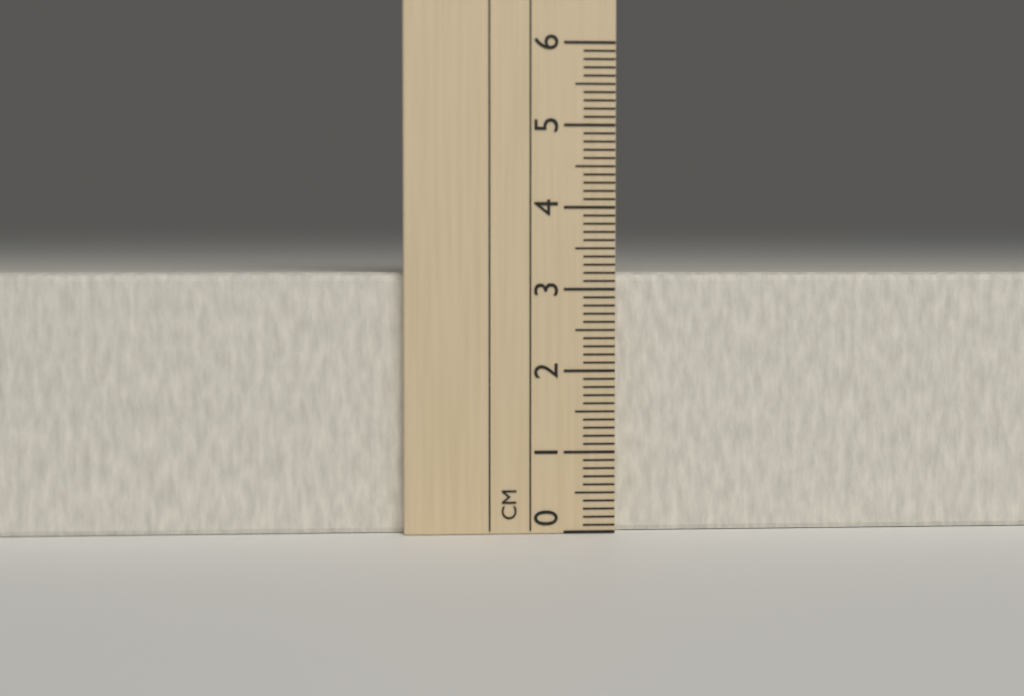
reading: 3.2 cm
